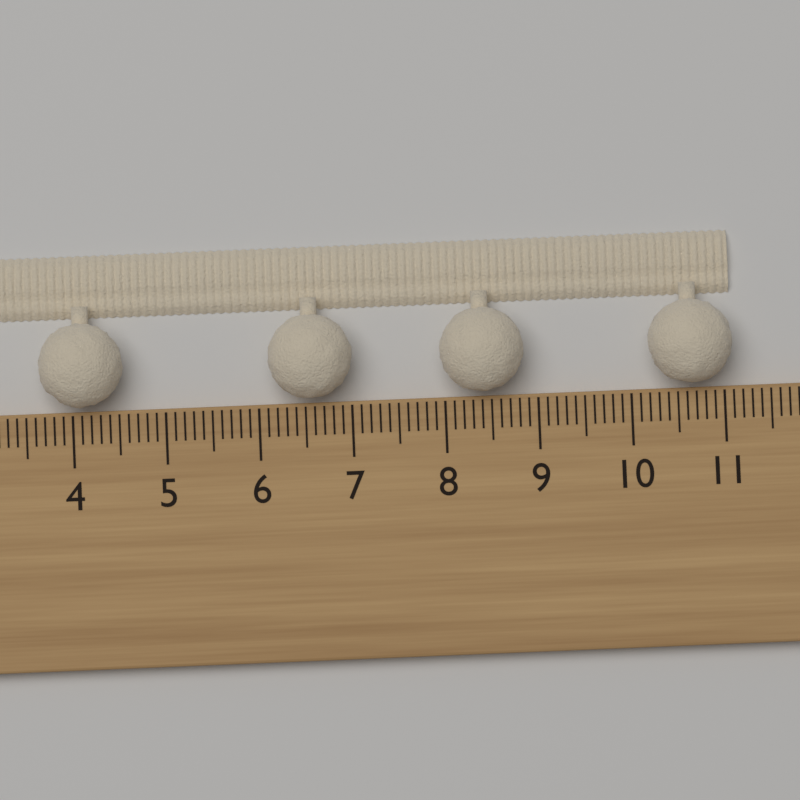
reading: 11.1 cm
